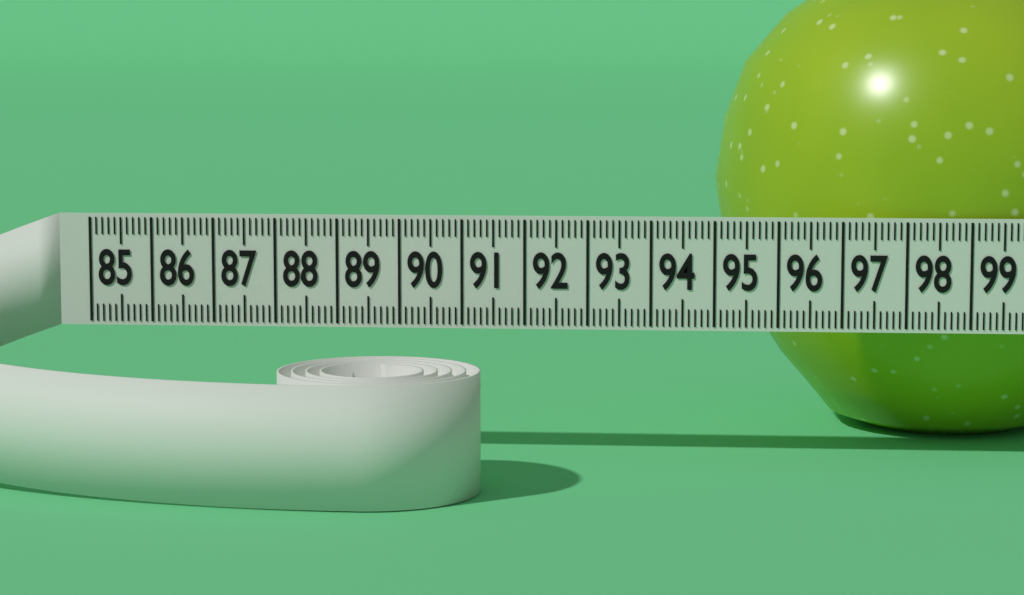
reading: 95.0 (no unit)
